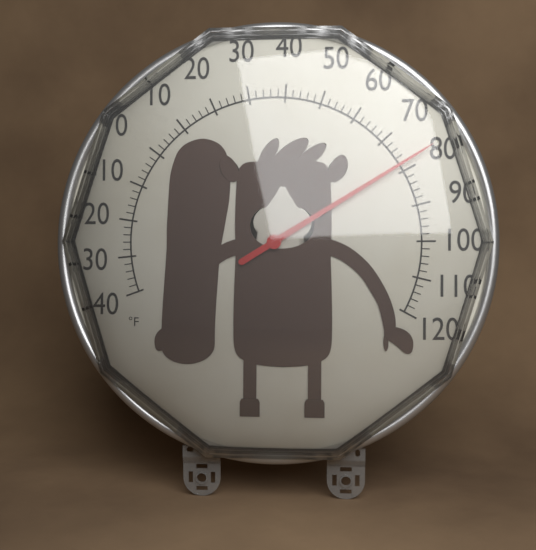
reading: 78 °F
